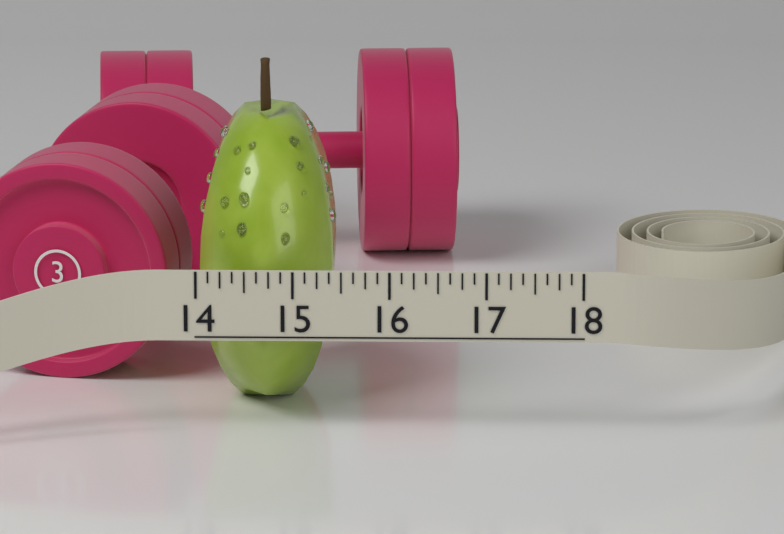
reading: 15.375 (no unit)
